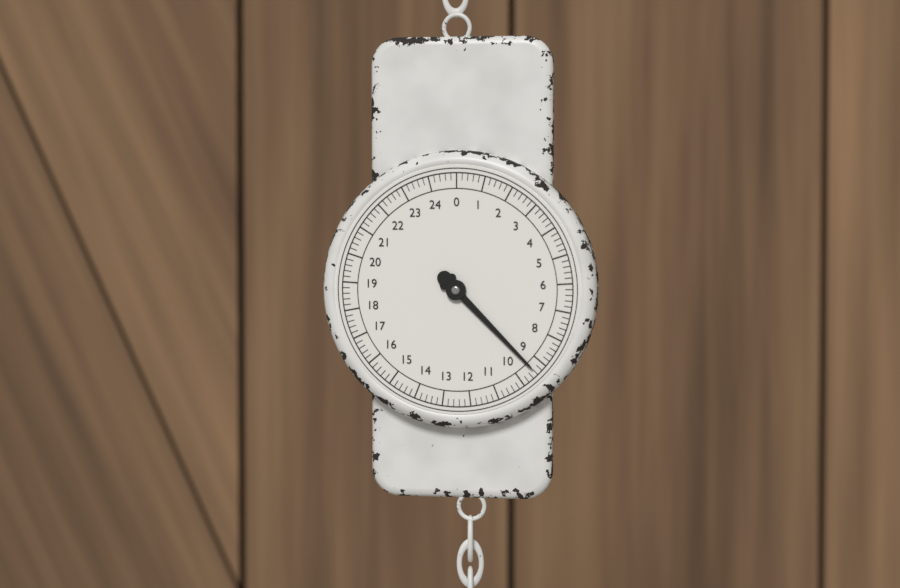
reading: 9.4 (no unit)
